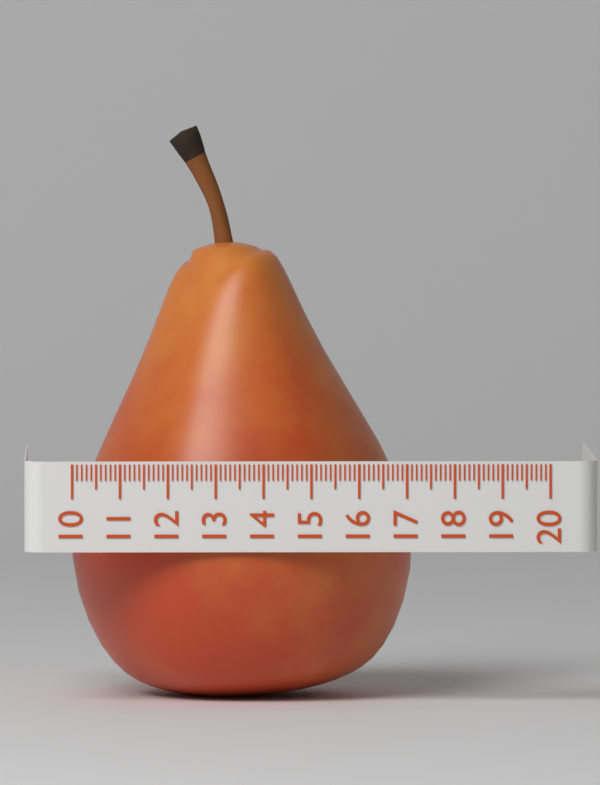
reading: 17.2 (no unit)
